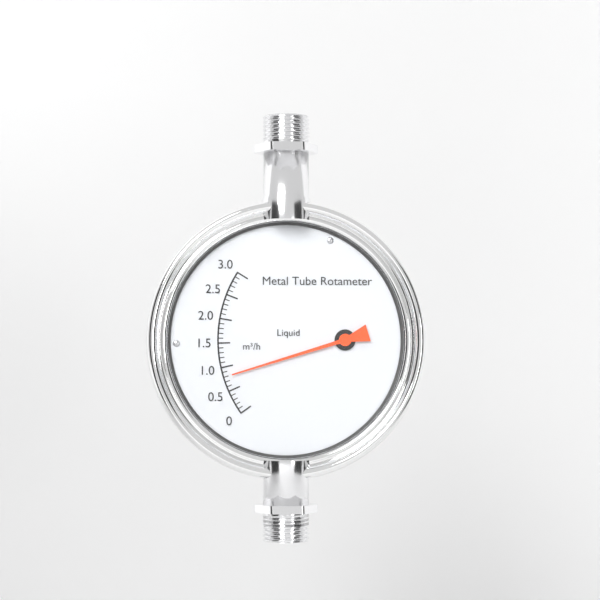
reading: 0.8 m³/h
